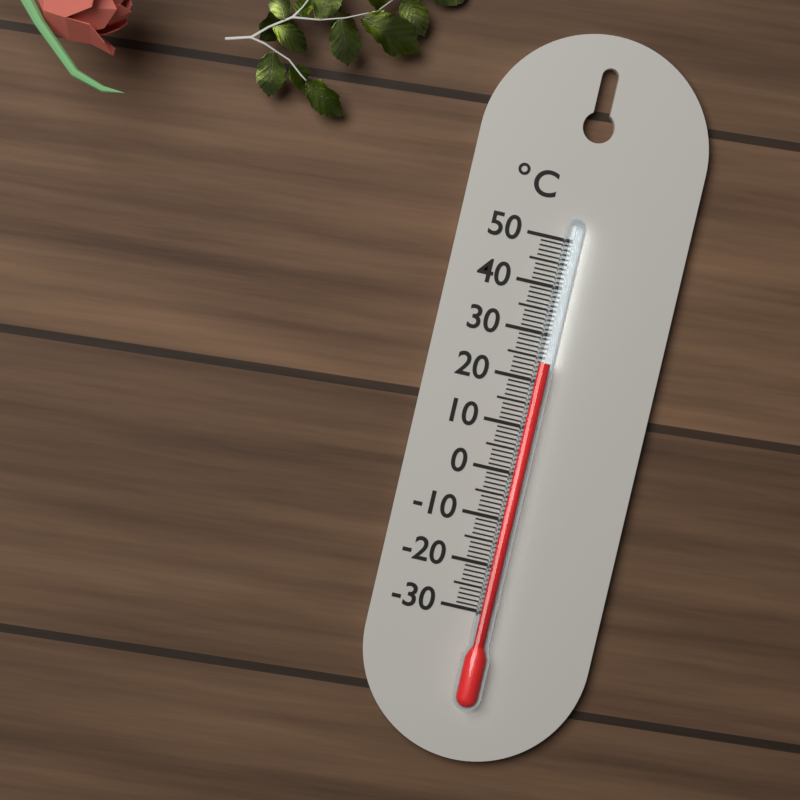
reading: 24 °C
